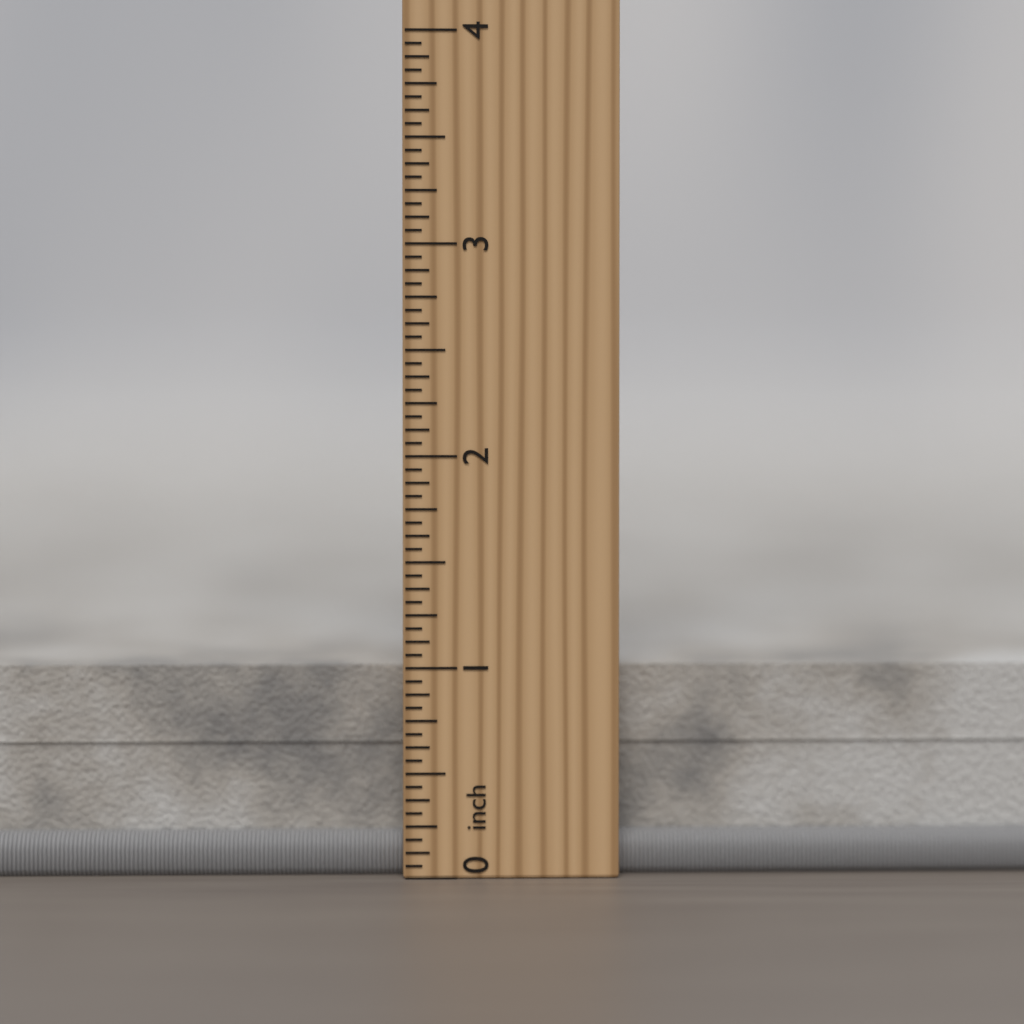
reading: 1.0000 inch
